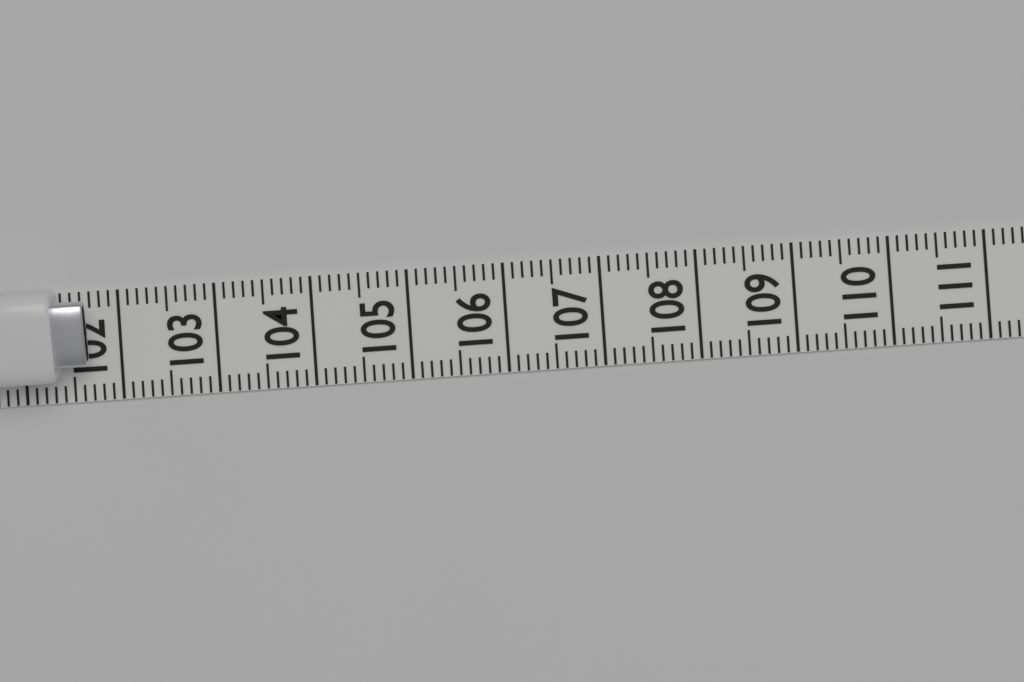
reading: 101.7 (no unit)
